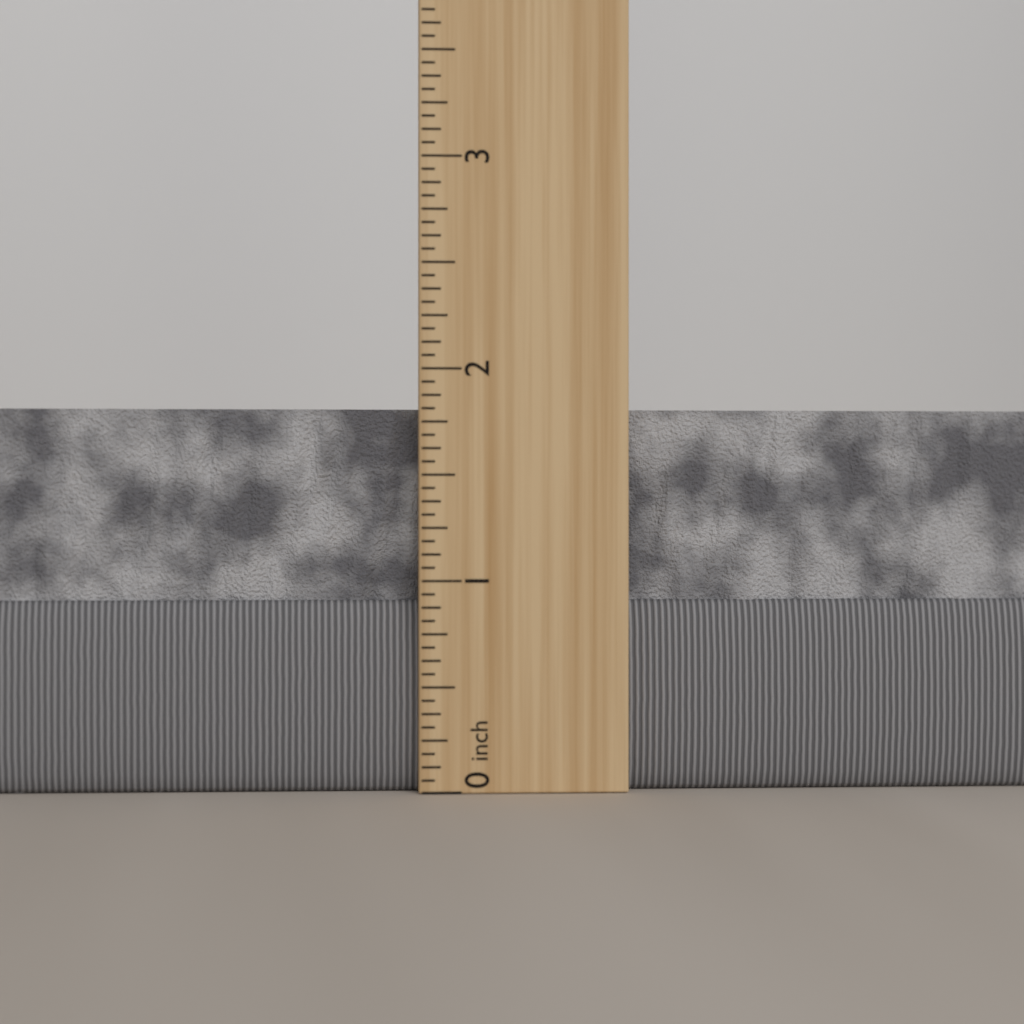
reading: 1.8125 inch
